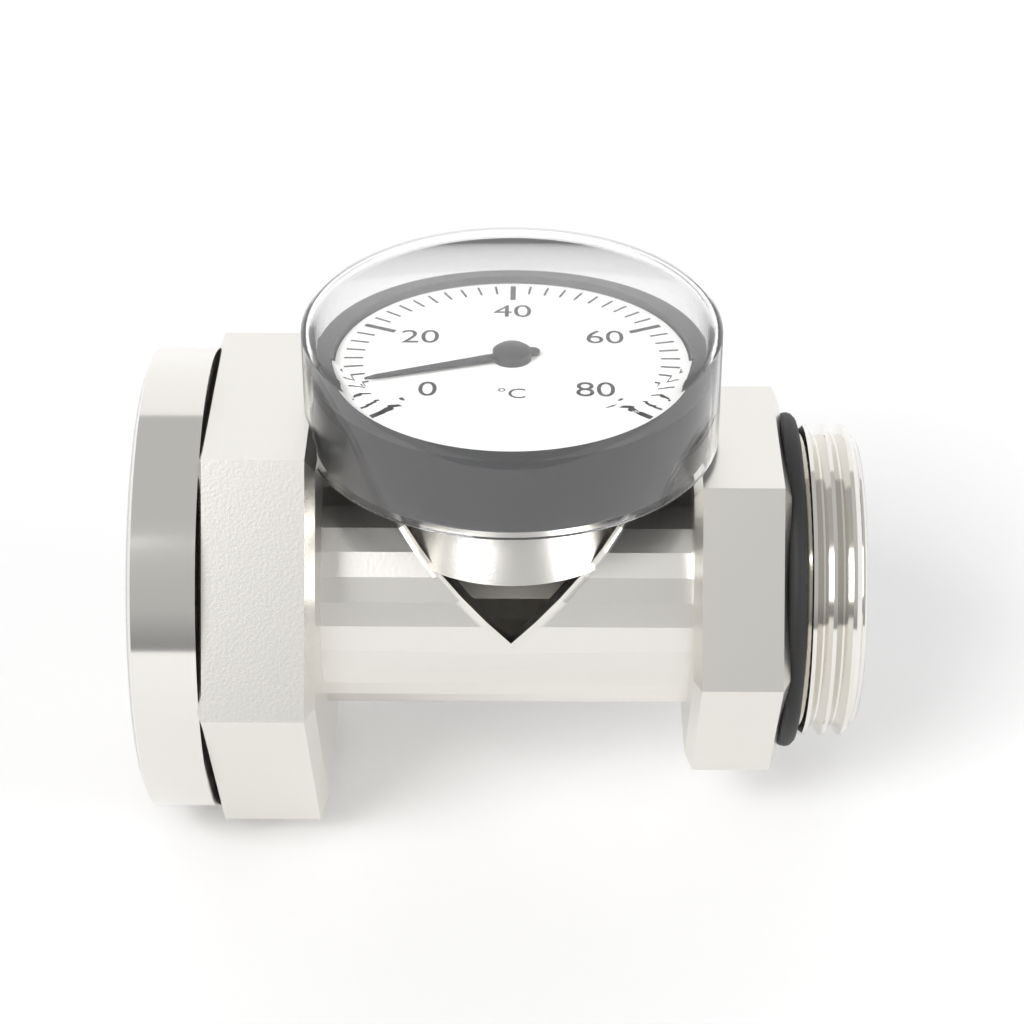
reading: 6 °C
